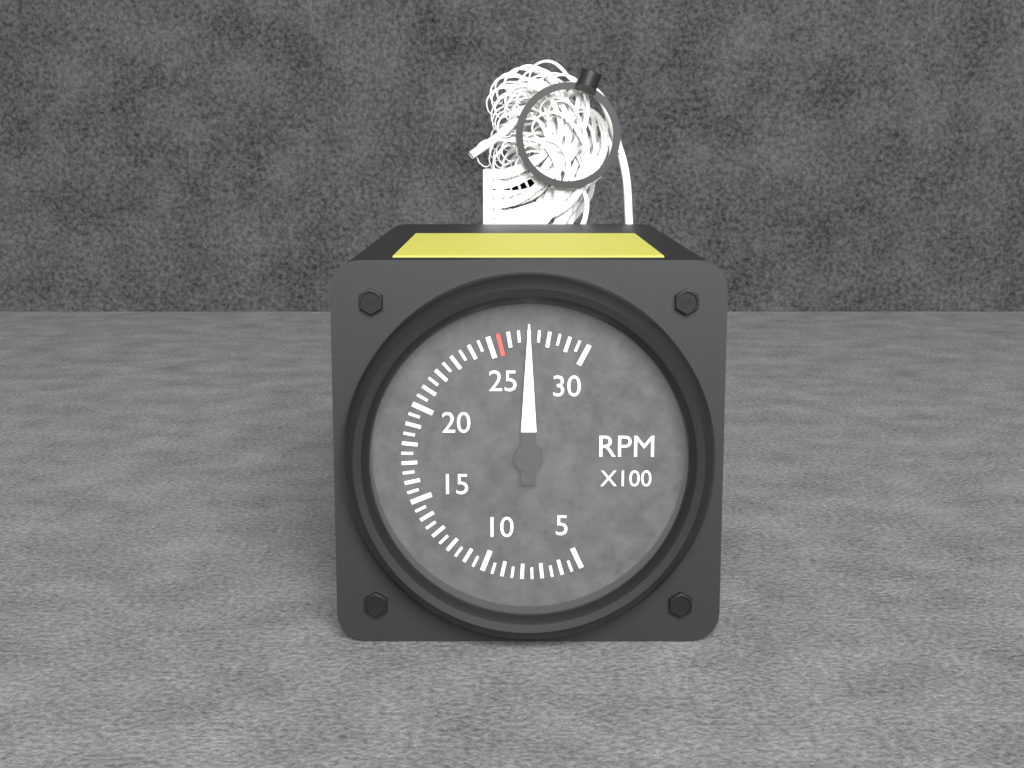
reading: 2700 RPM
